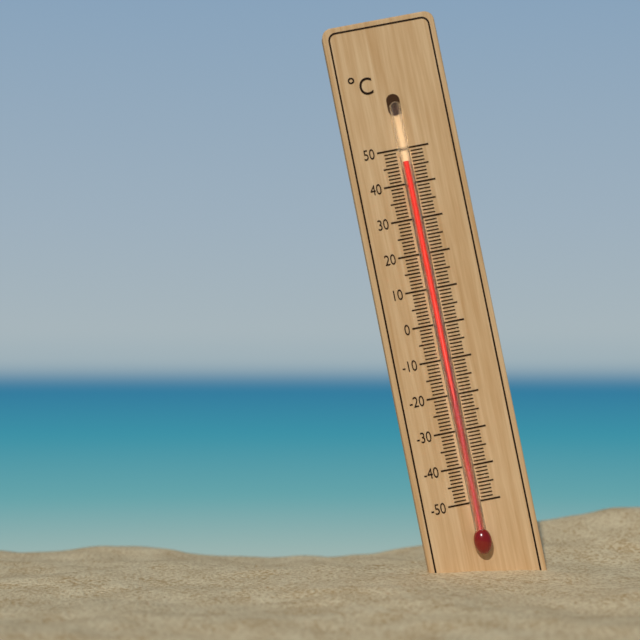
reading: 46 °C
